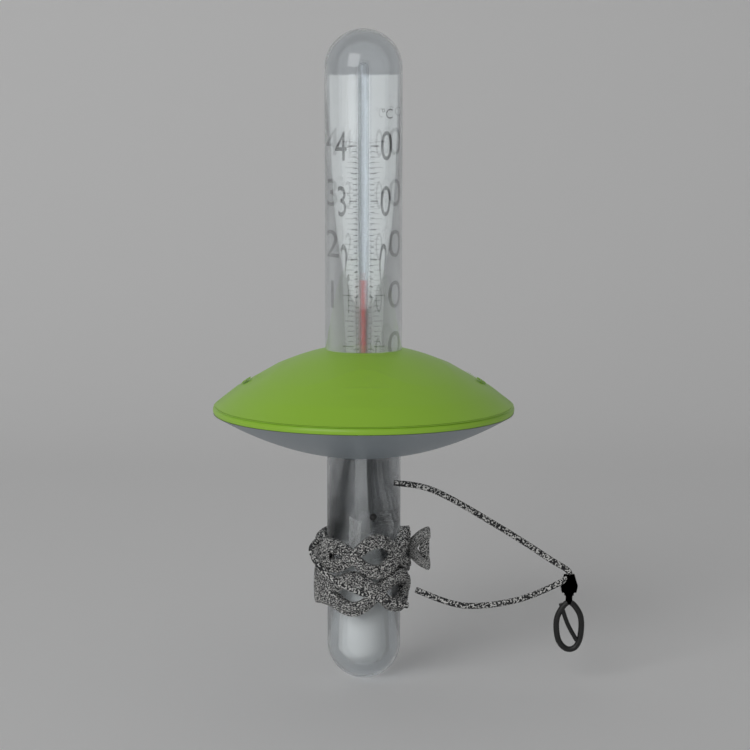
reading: 13 °C
